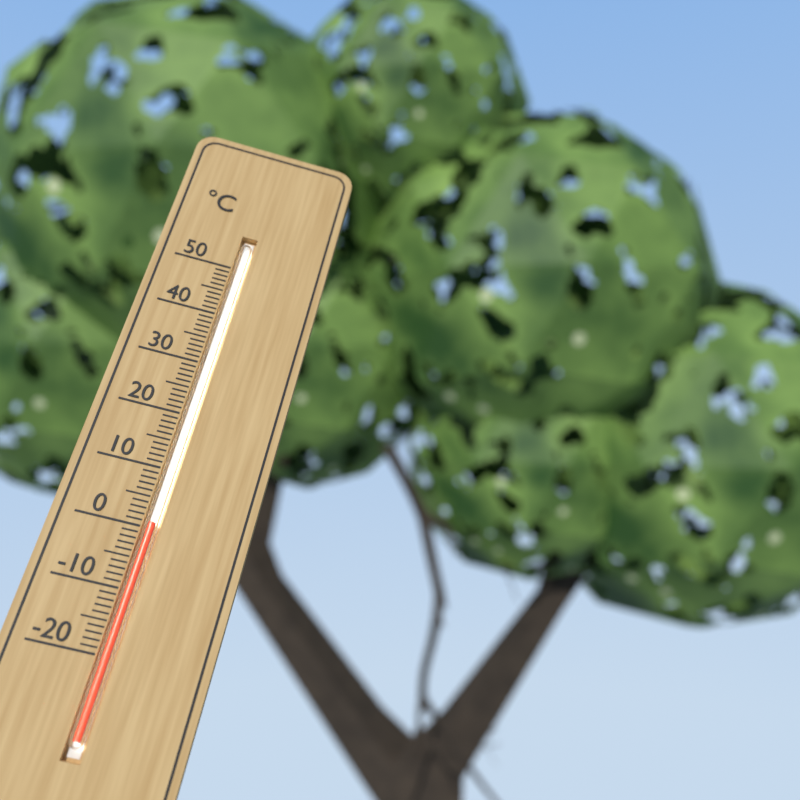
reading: 1 °C
